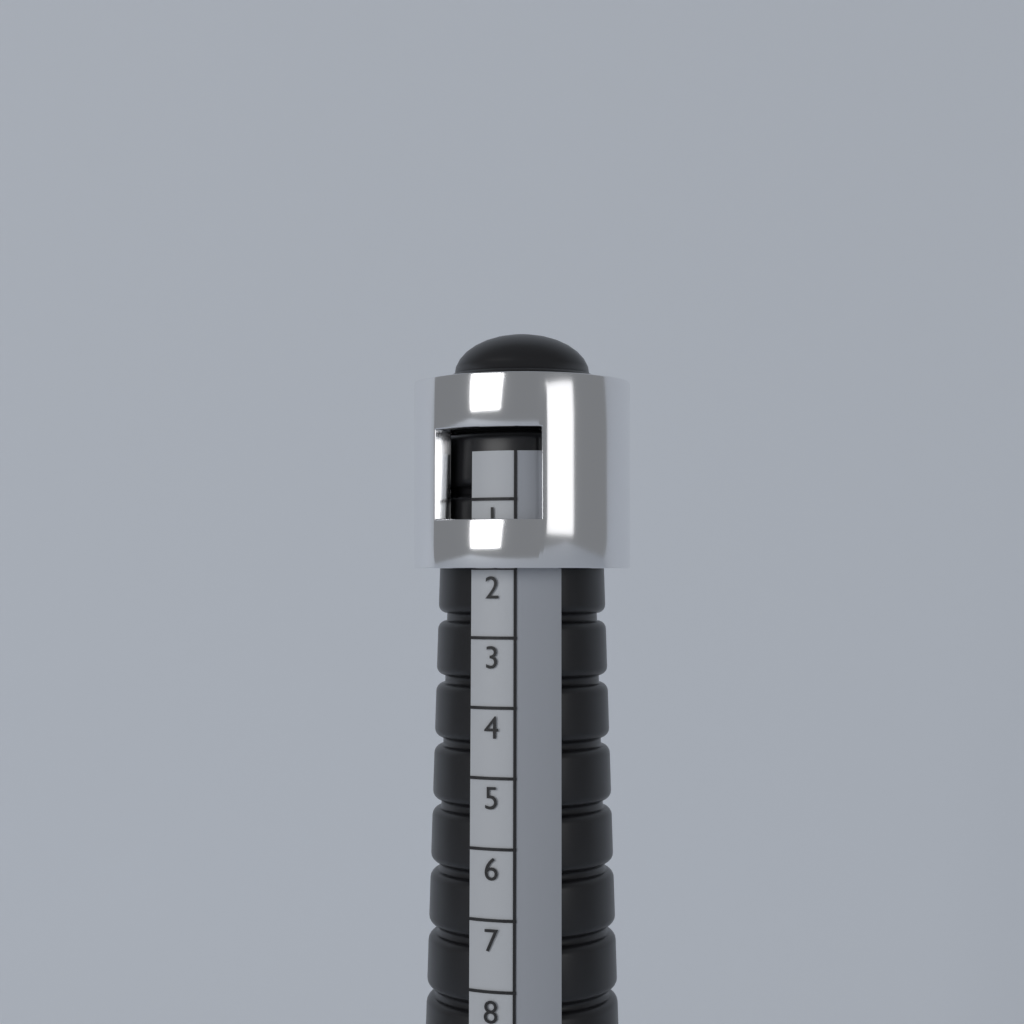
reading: 2 (no unit)
